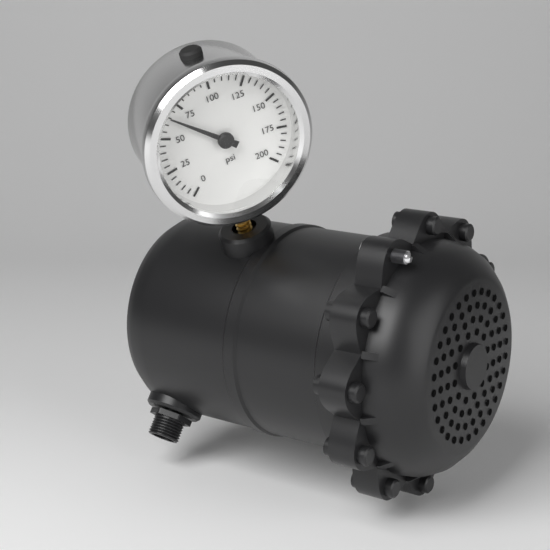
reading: 65 psi
